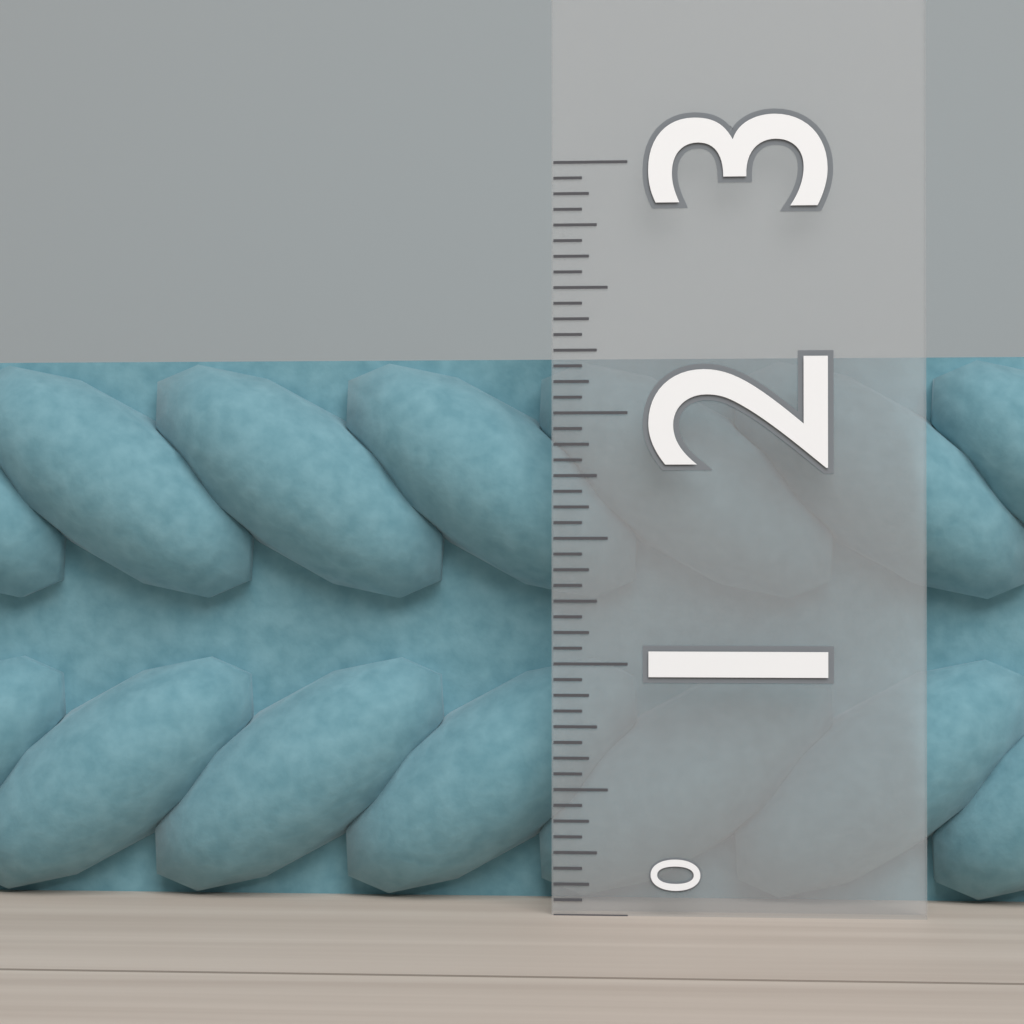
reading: 2.2500 (no unit)
